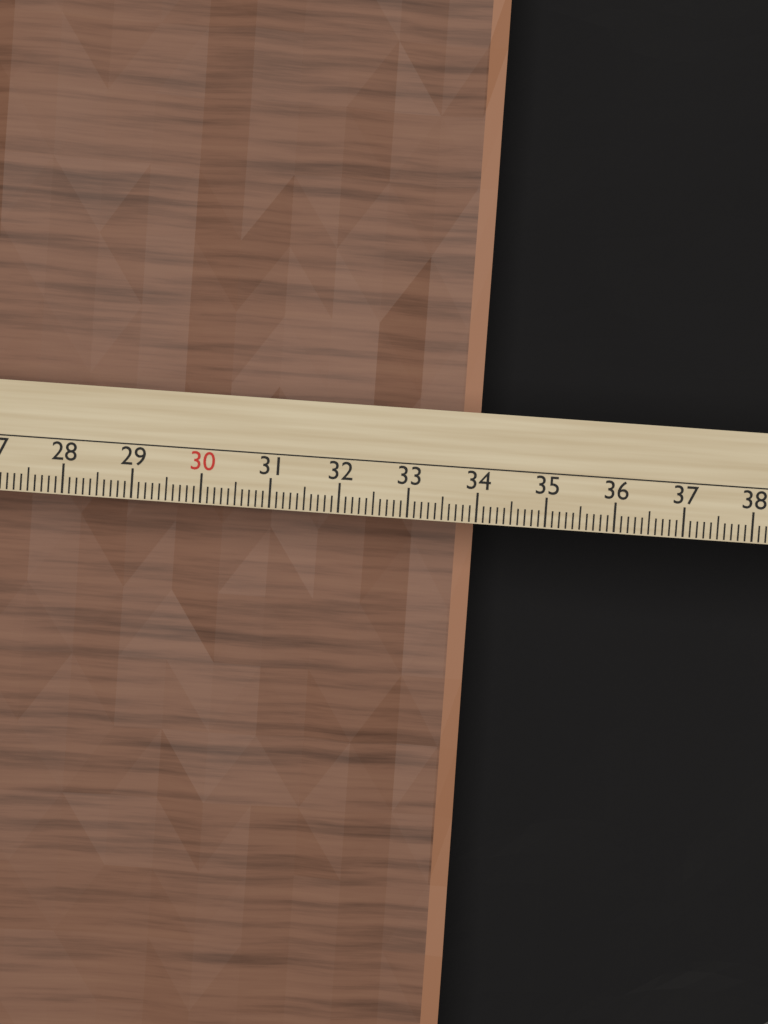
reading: 34.1 cm
